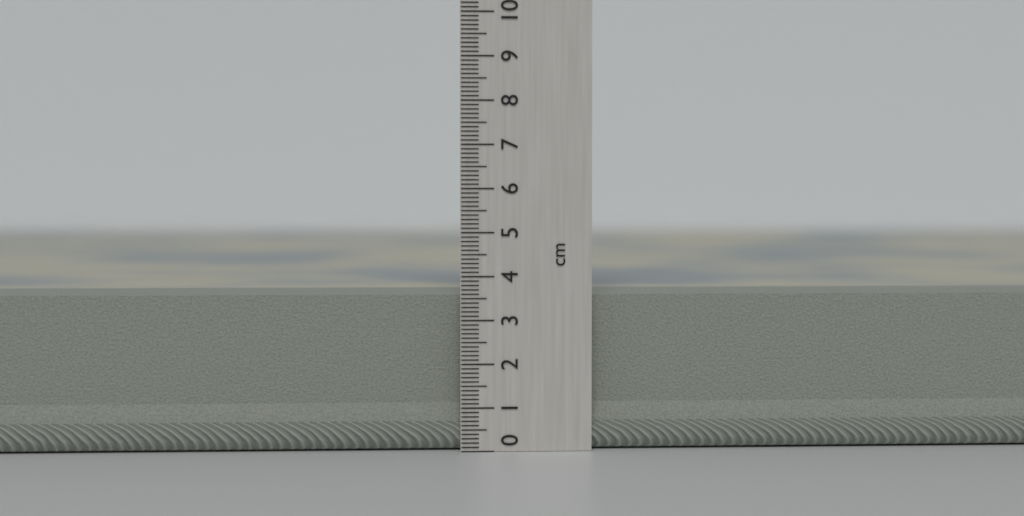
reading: 3.6 cm
